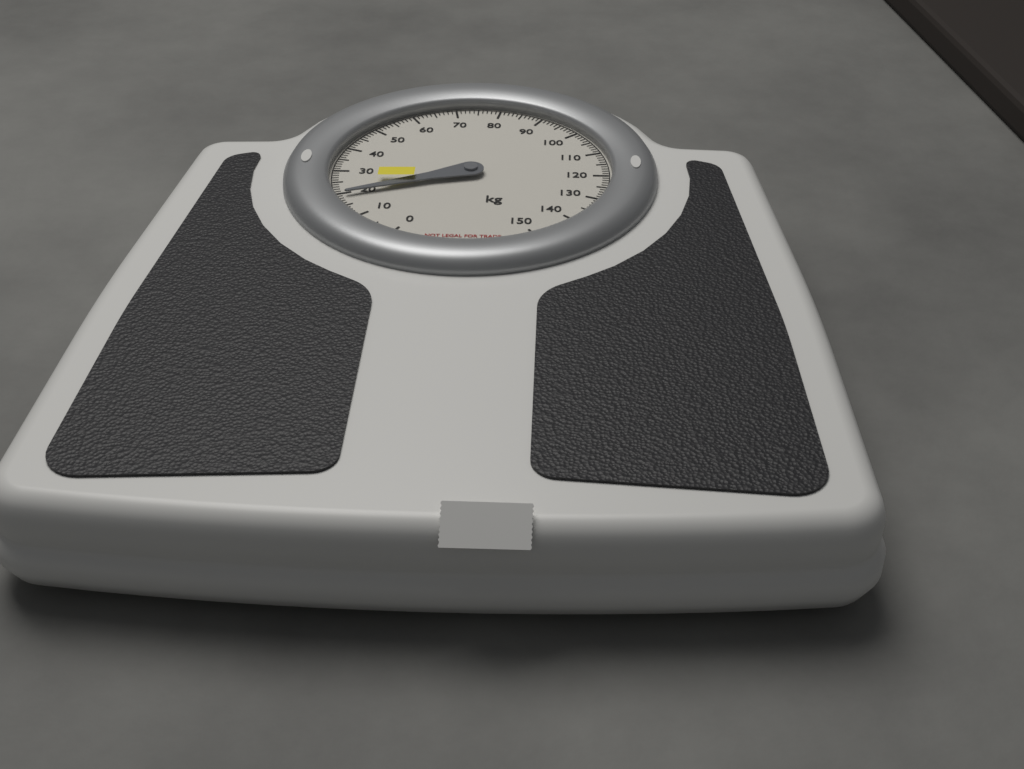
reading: 19 kg
